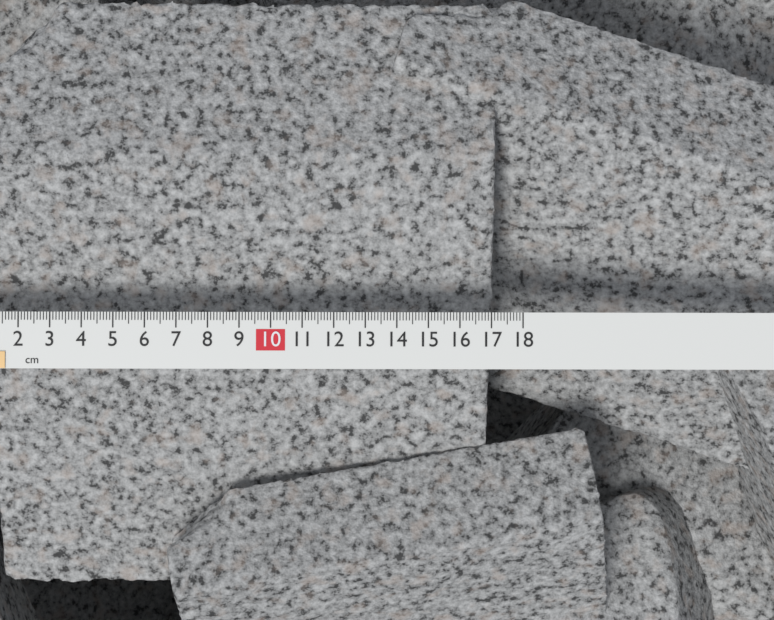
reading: 17.2 cm
